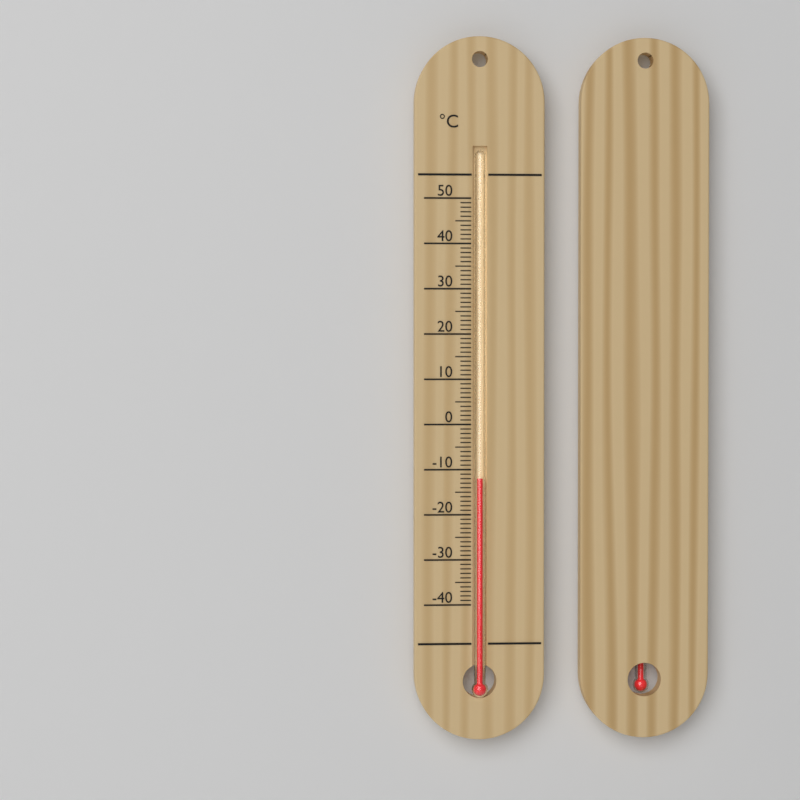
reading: -12 °C
